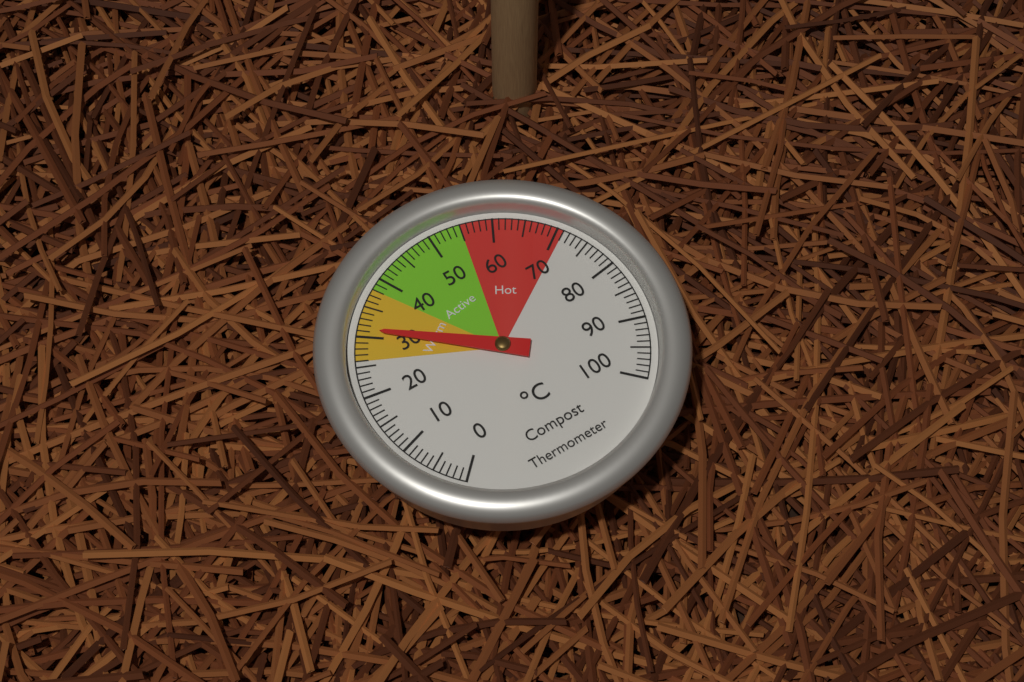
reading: 31 °C
